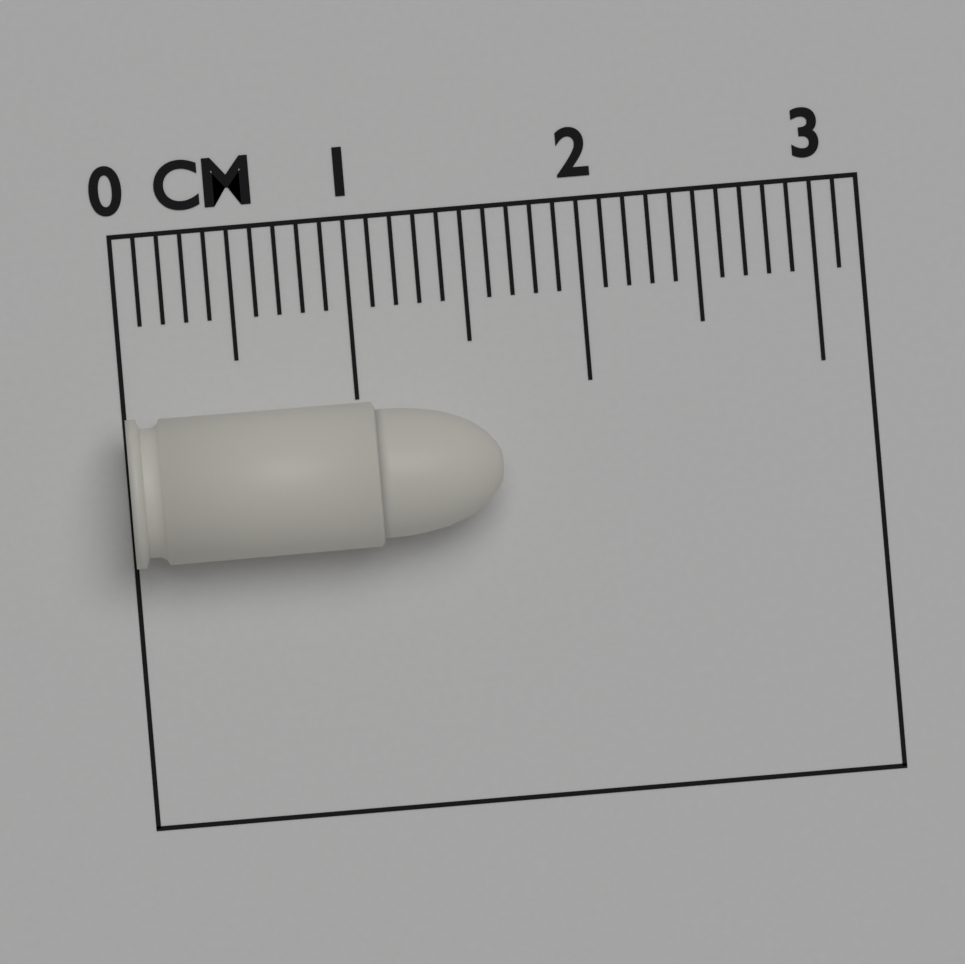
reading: 1.6 cm
